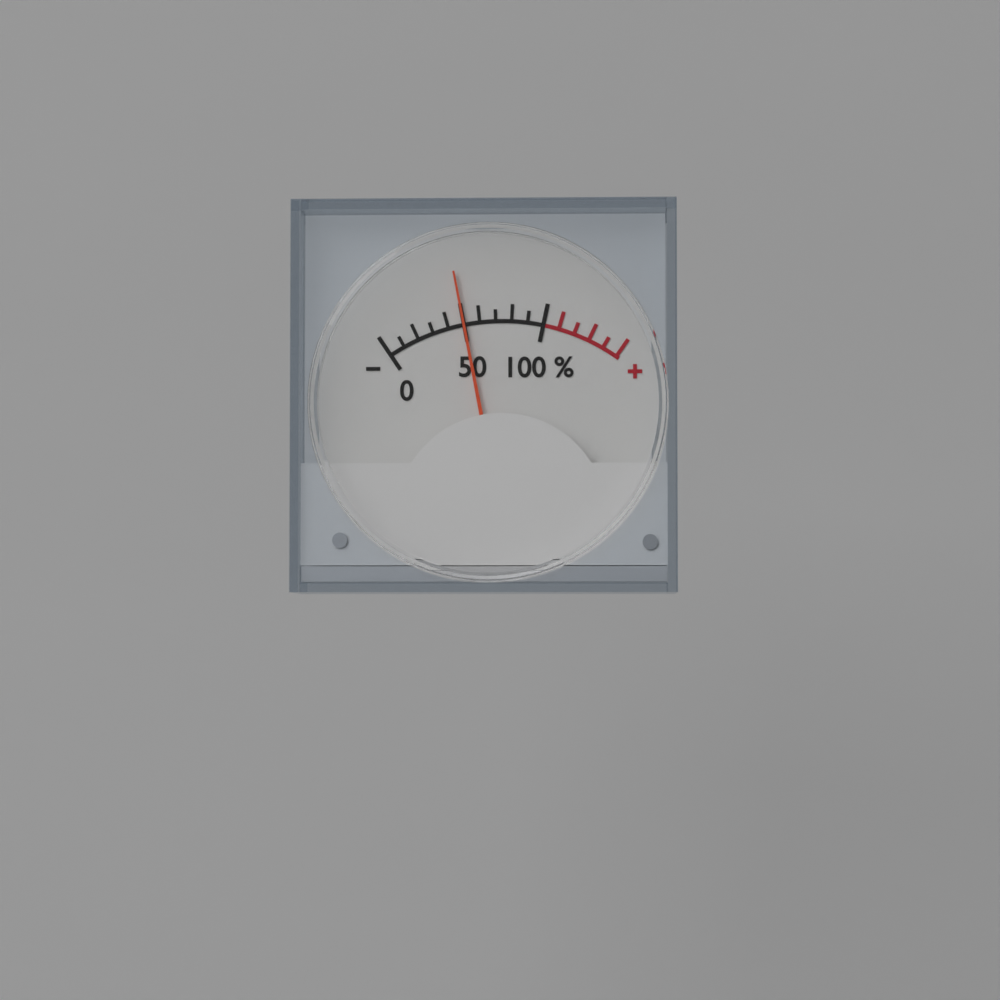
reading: 50 %
